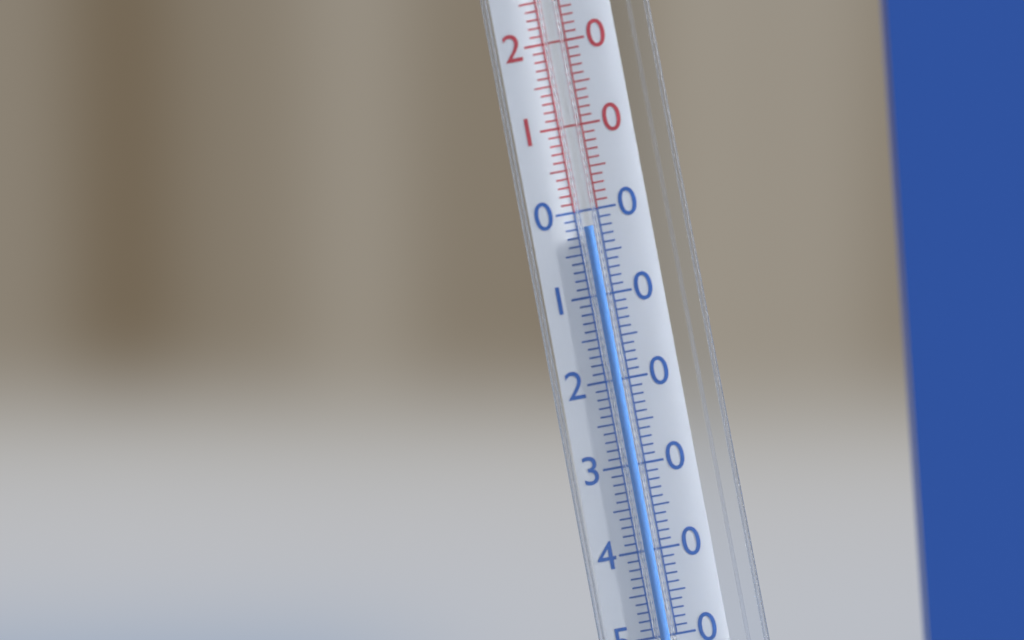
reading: -2 °C
